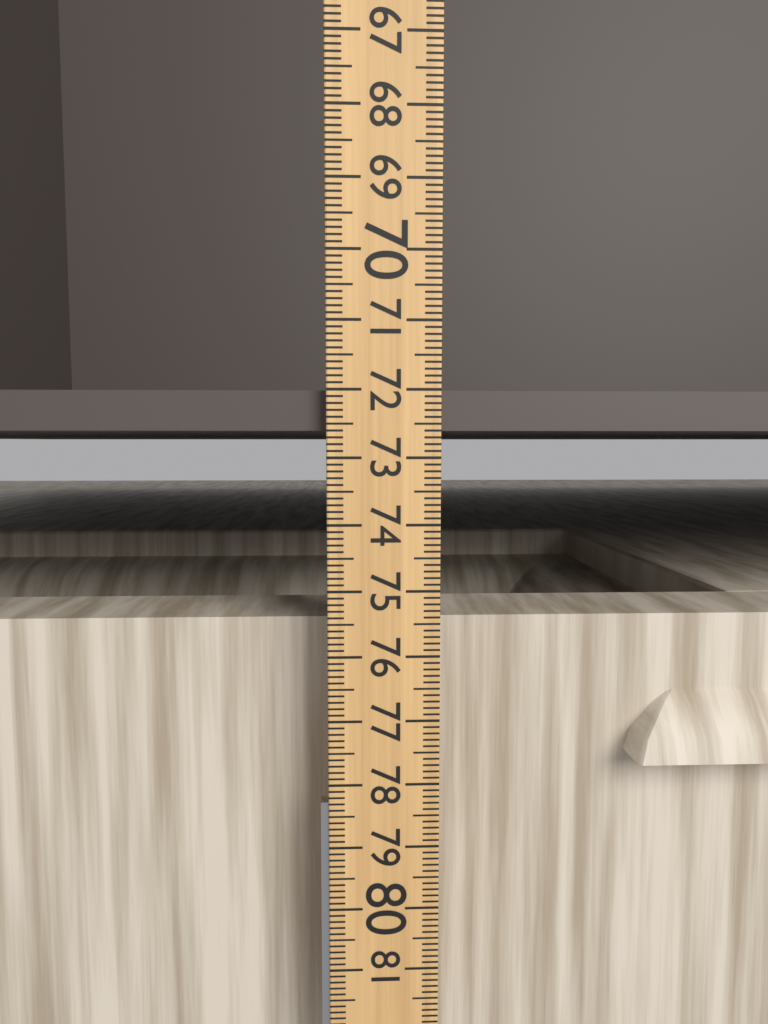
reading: 72.6 (no unit)
